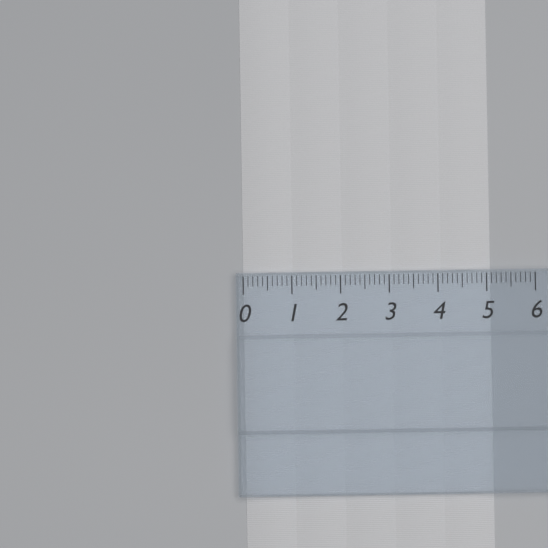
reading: 5.1 (no unit)
